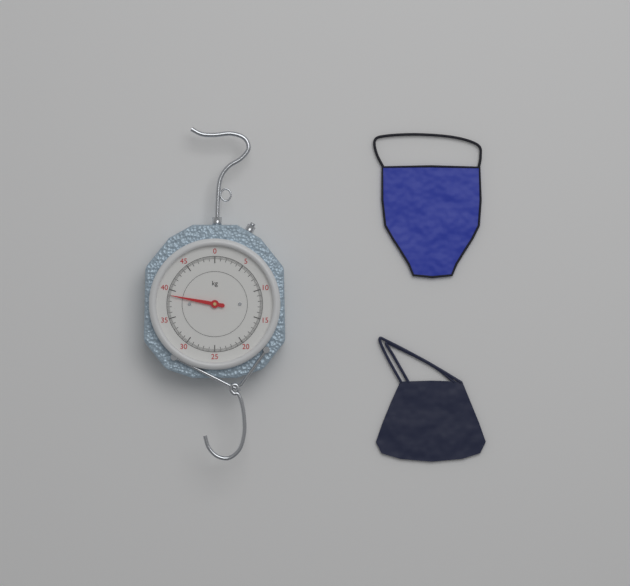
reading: 39.0 kg
